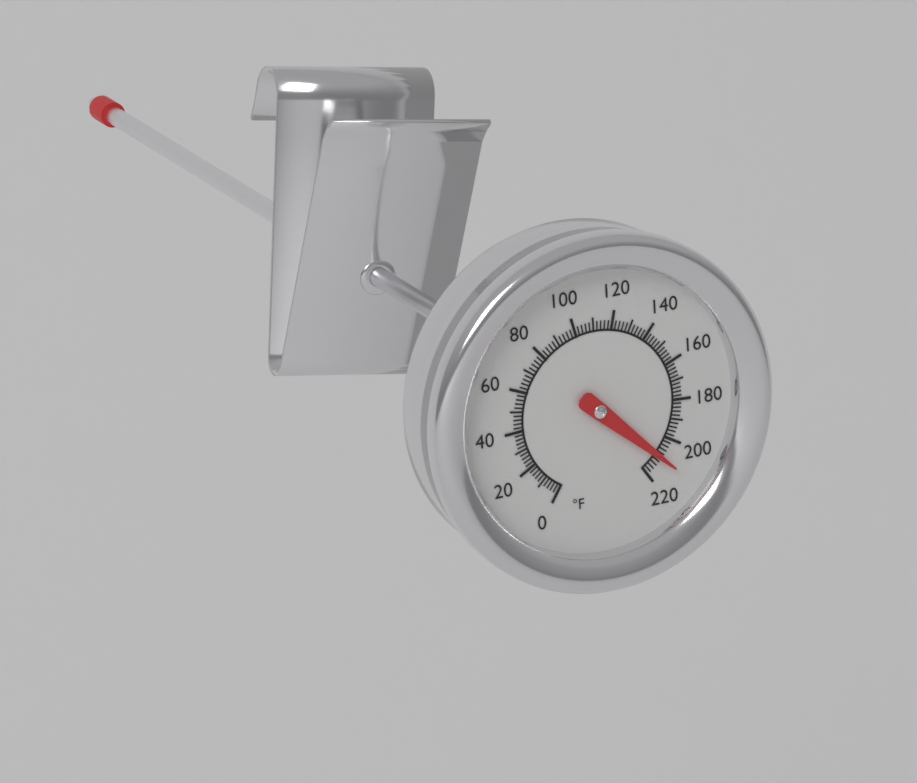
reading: 210 °F
